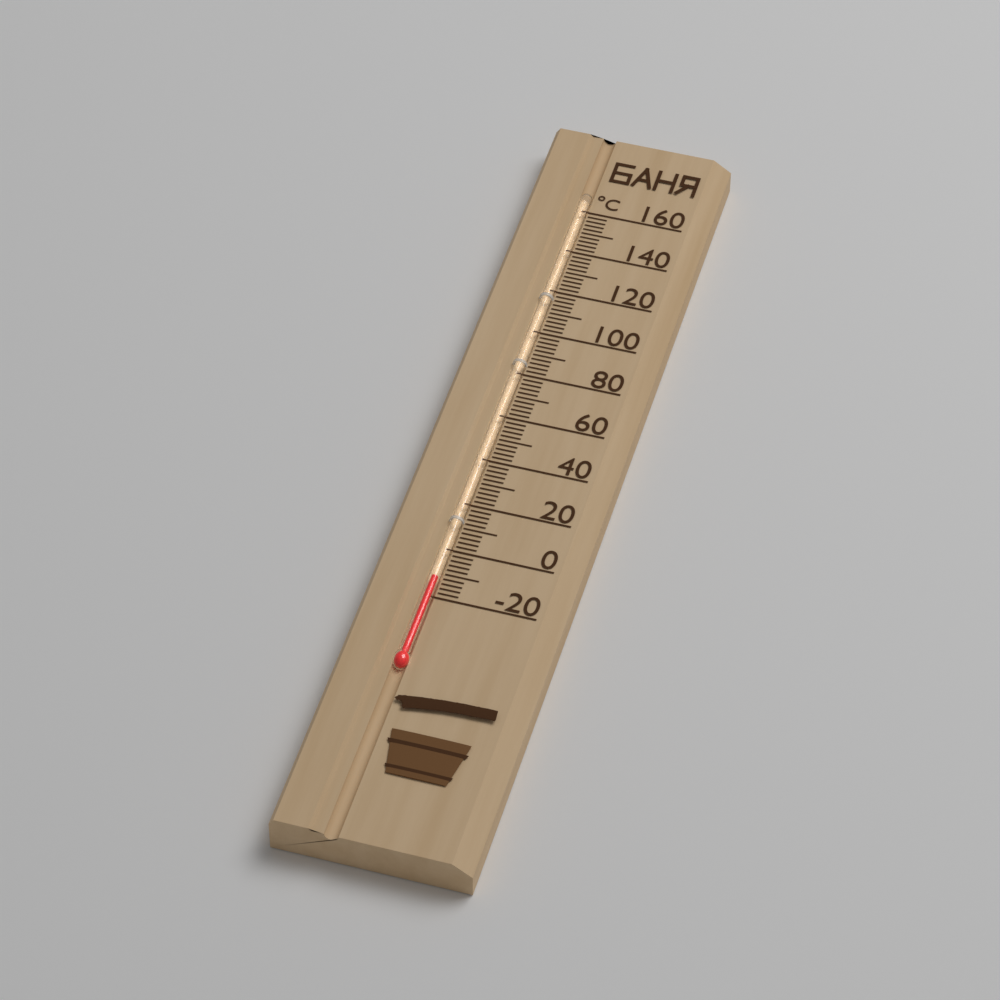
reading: -12 °C
